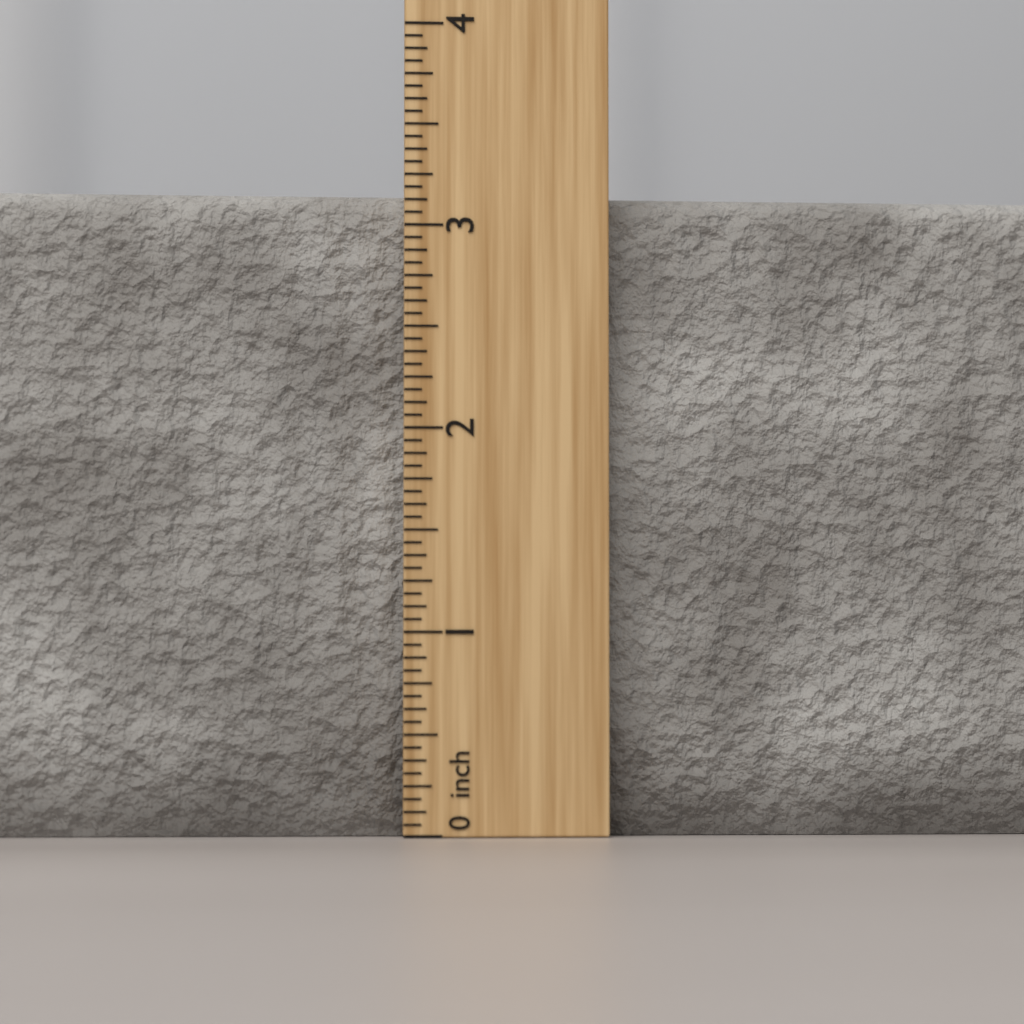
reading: 3.1875 inch
